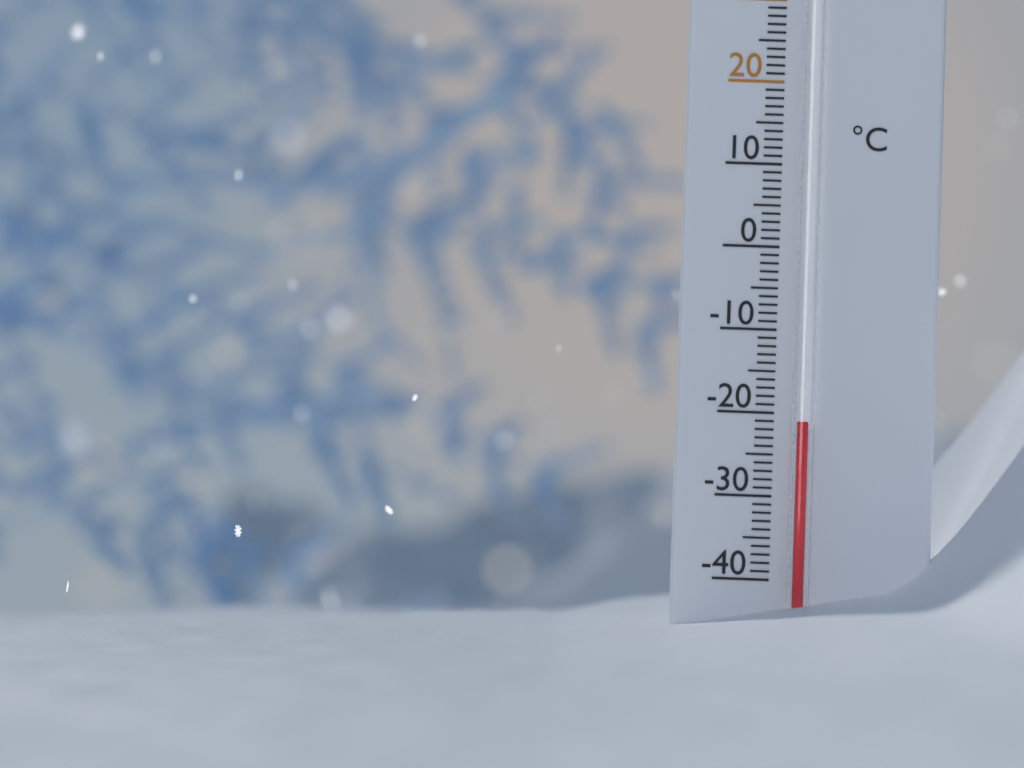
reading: -21 °C
